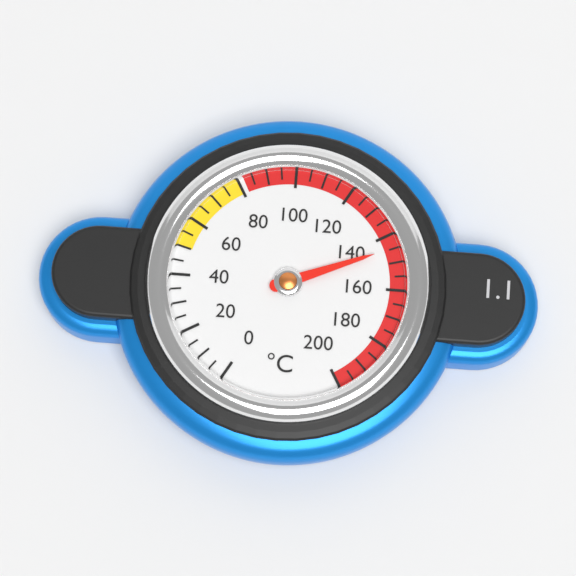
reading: 145 °C
